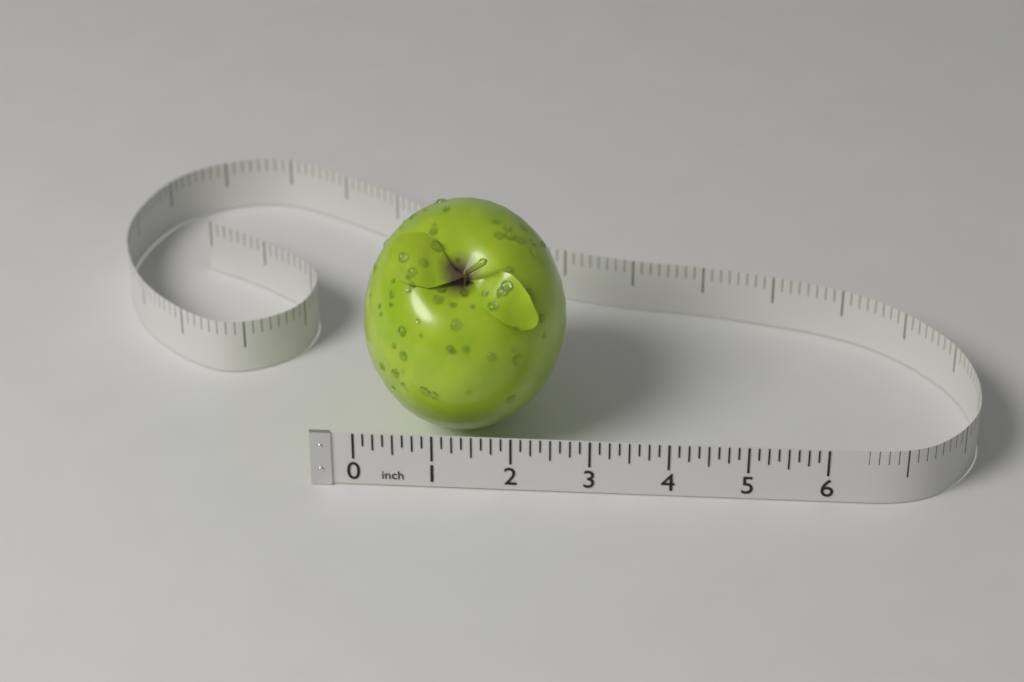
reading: 2.625 in
